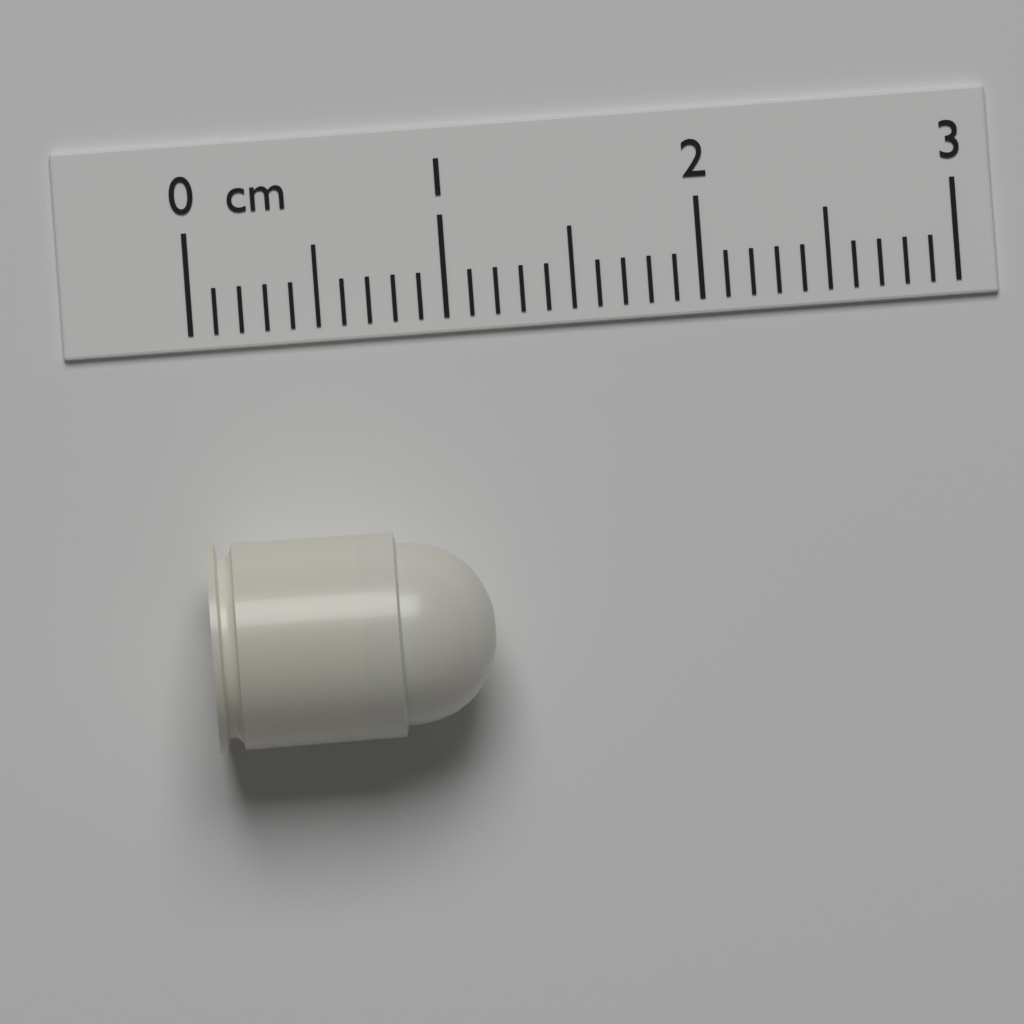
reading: 1.1 cm
